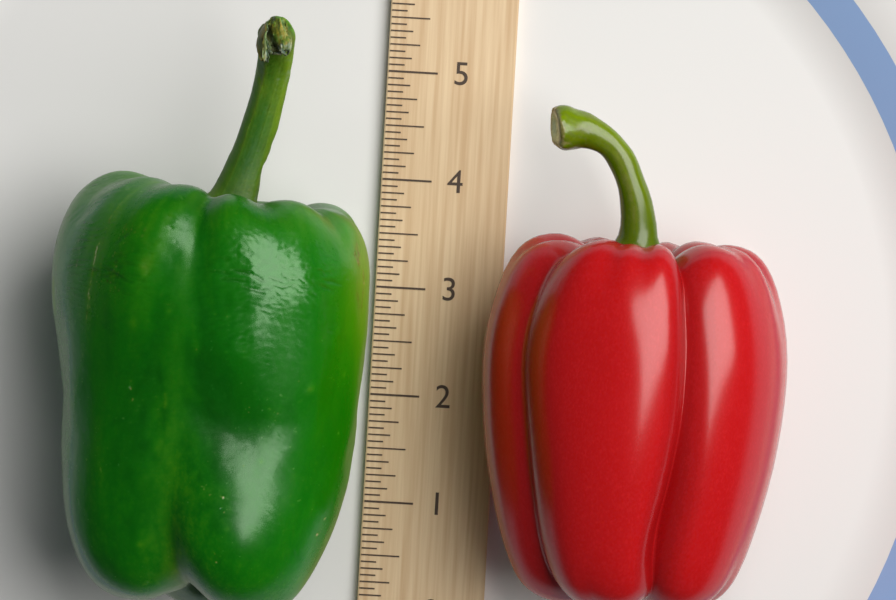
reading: 5.3750 (no unit)
